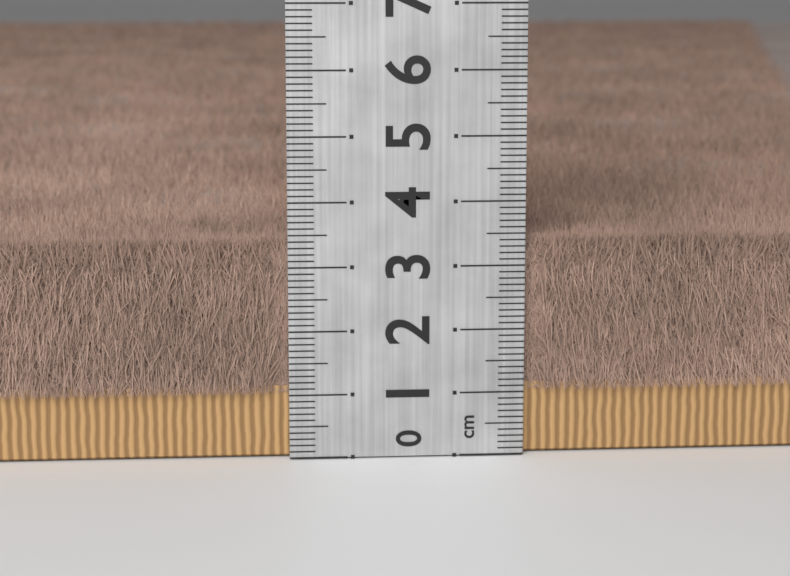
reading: 3.5 cm
